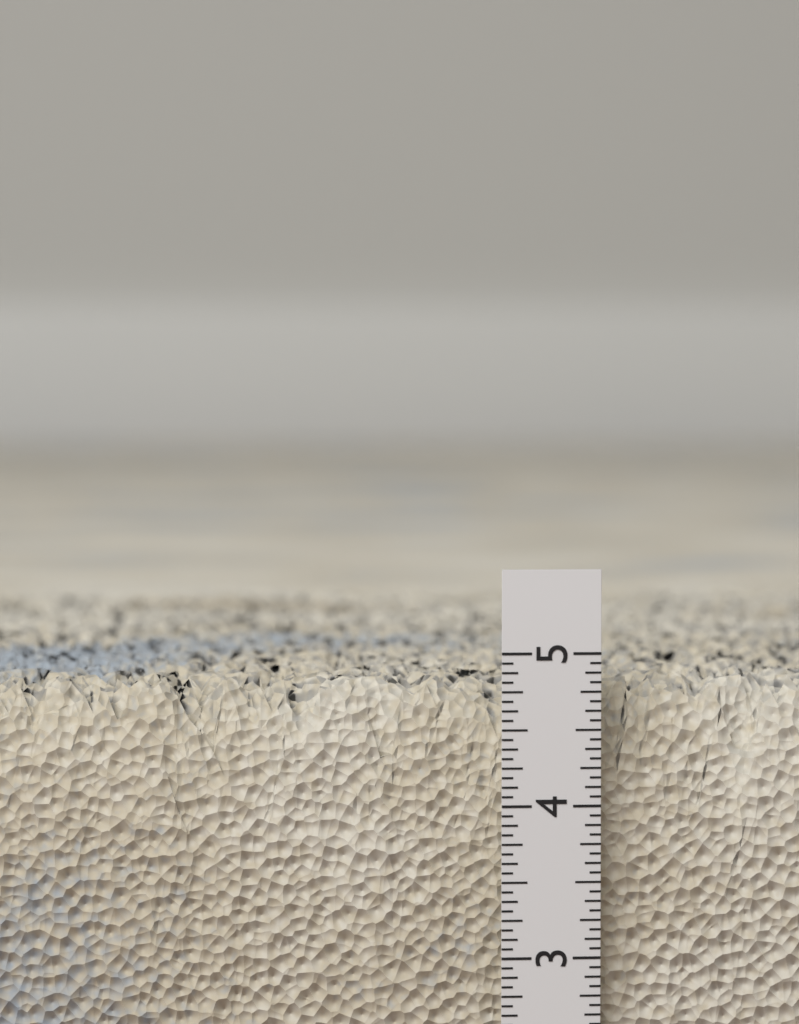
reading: 4.8125 in
